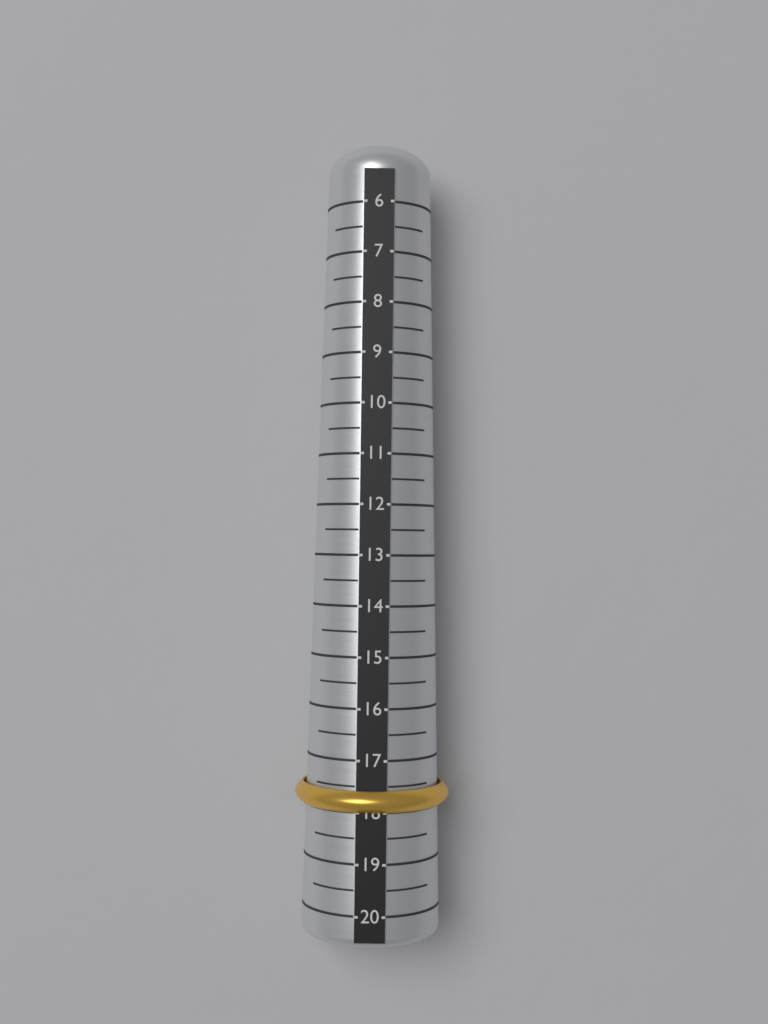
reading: 18.0 (no unit)
